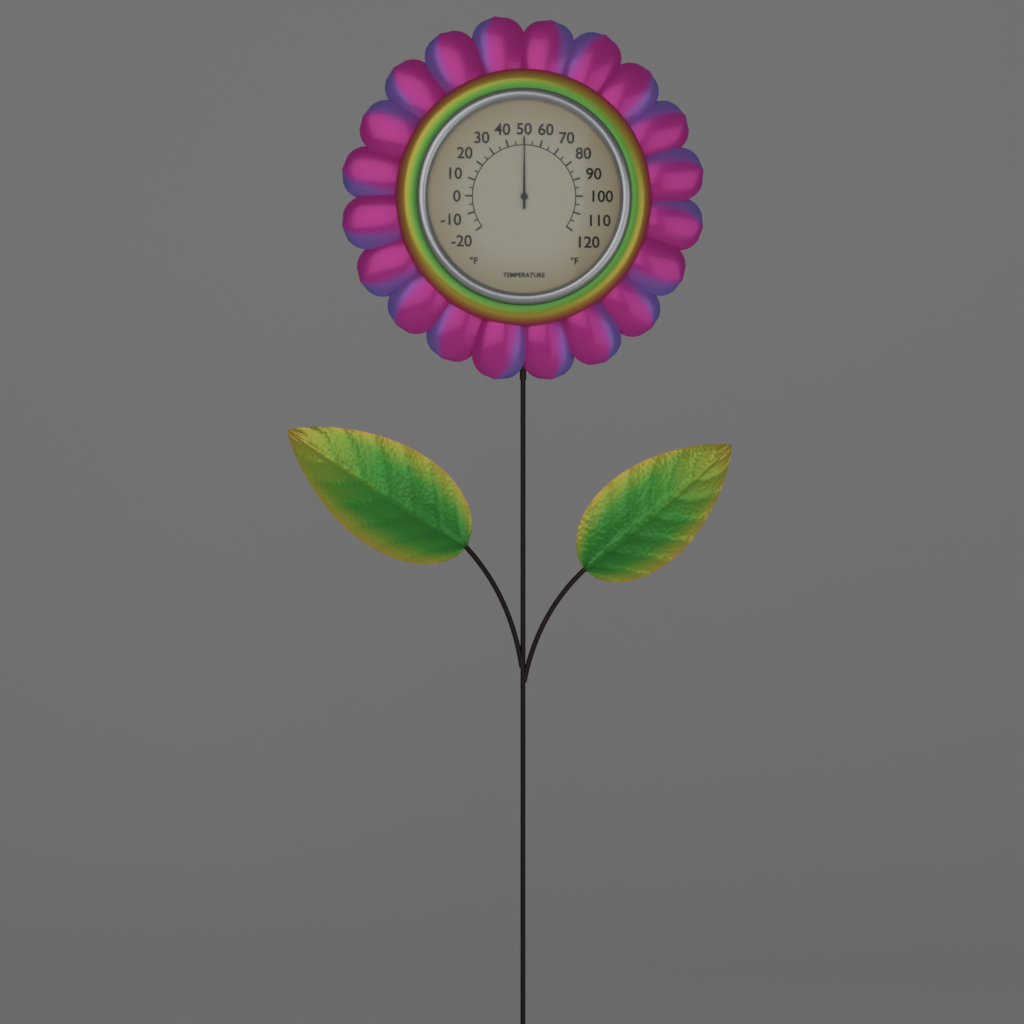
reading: 50 °F
